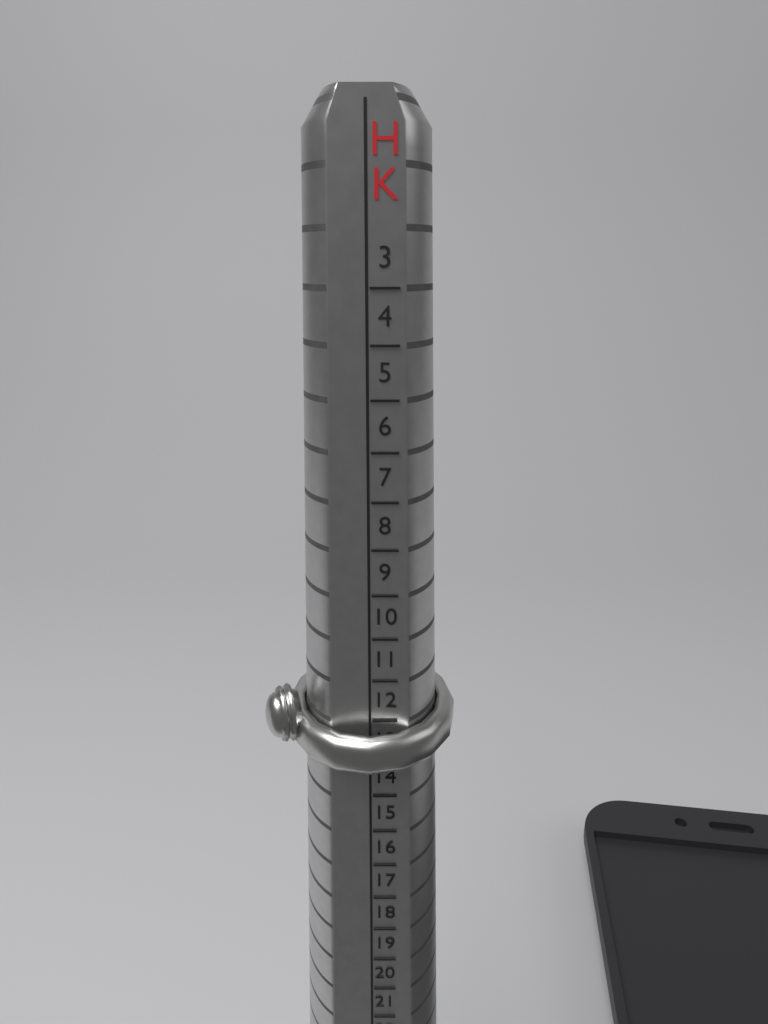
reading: 13 HK
